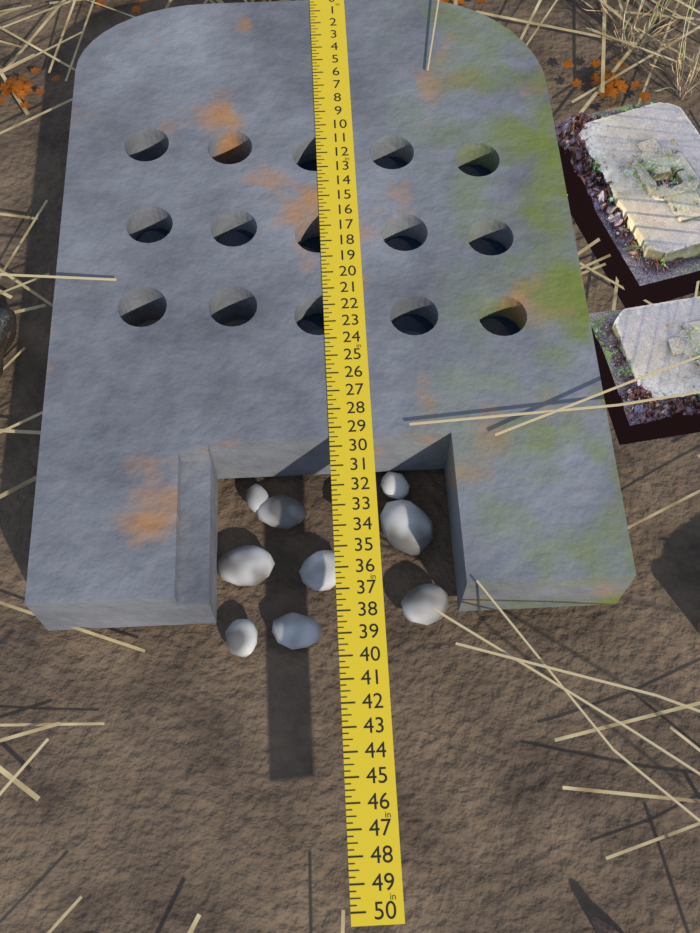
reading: 37.00 in
